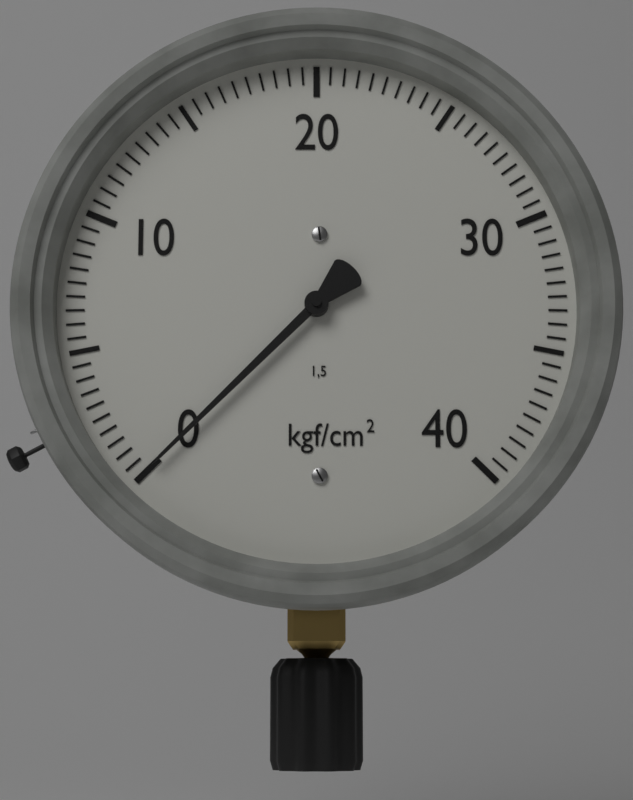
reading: 0.0 kgf/cm²
